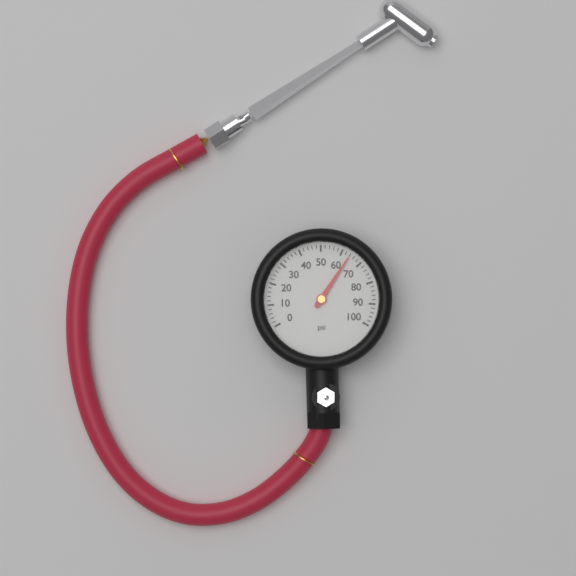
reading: 64 psi
